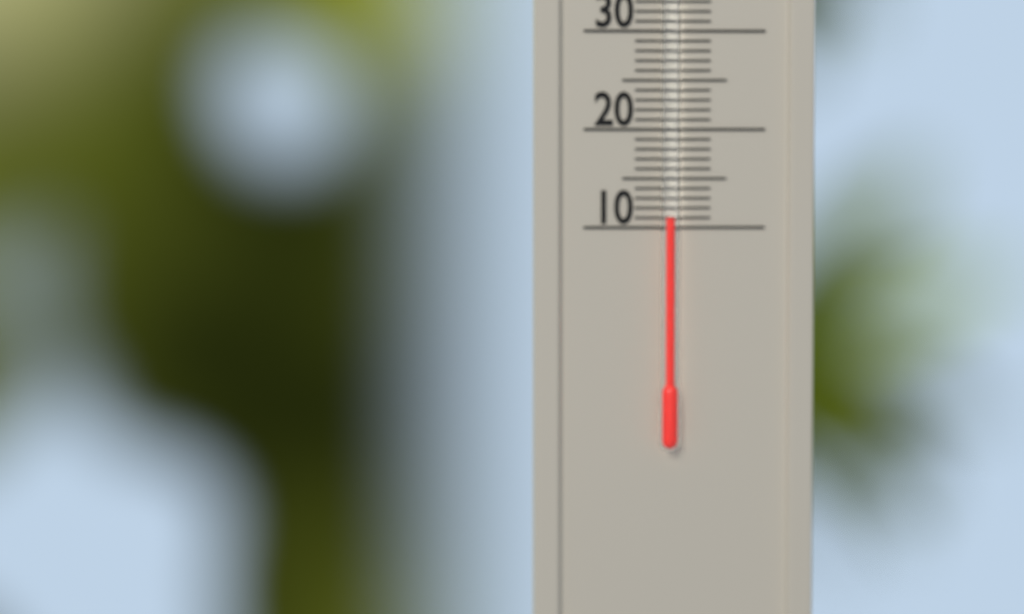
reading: 11 °C
